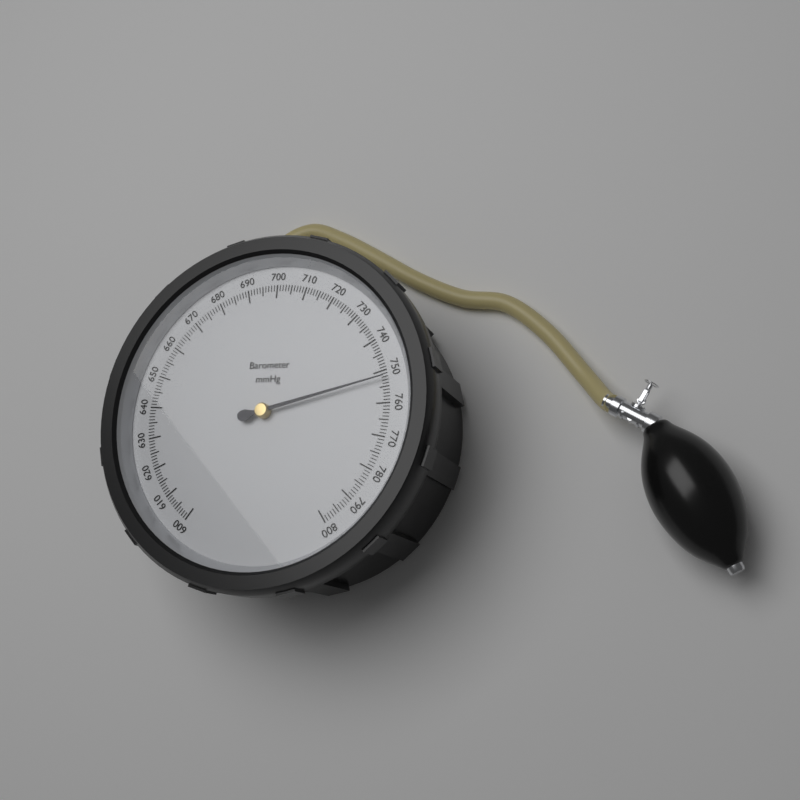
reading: 752 mmHg
